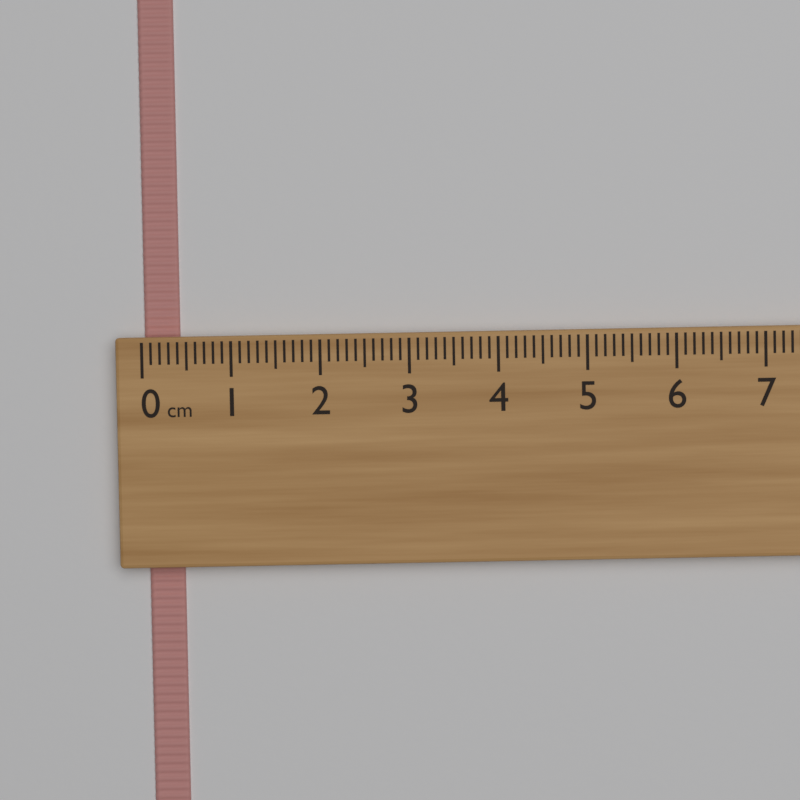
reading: 0.4 cm
